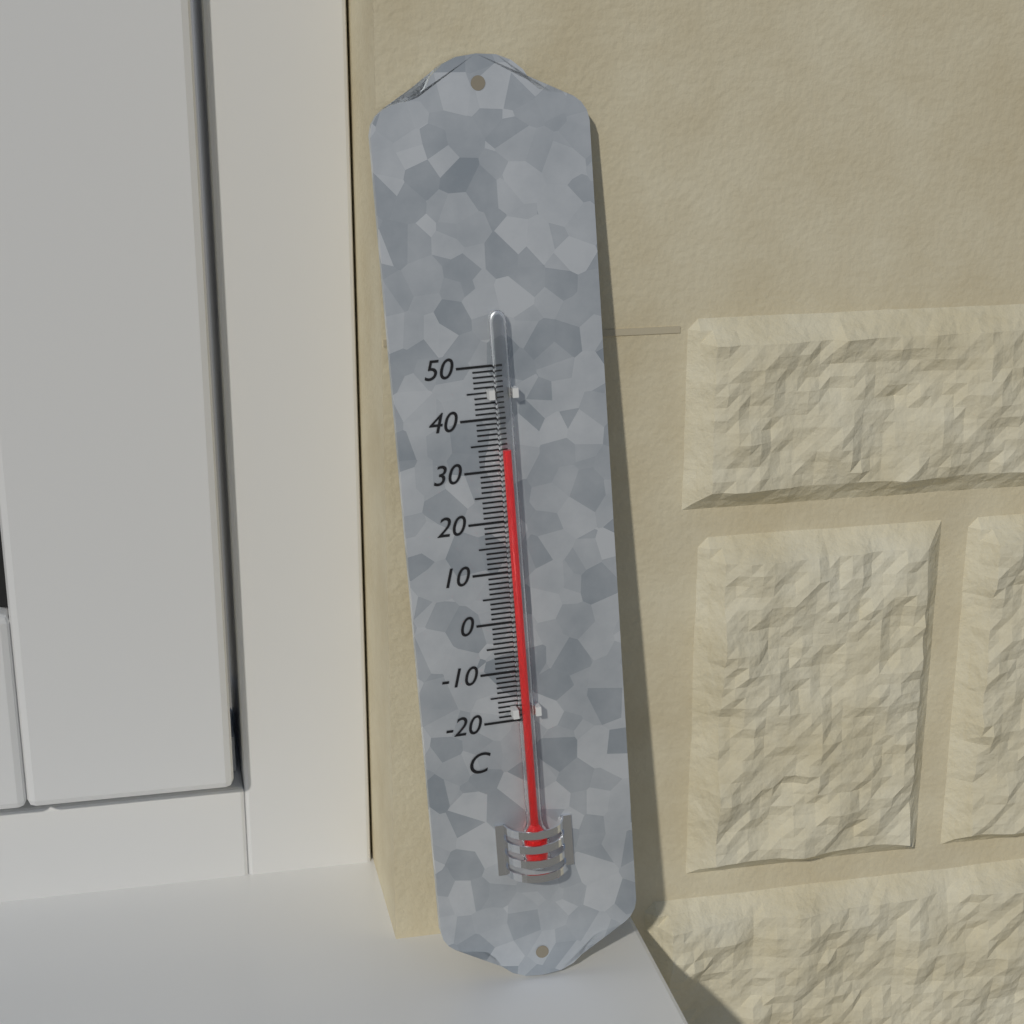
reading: 34 °C
